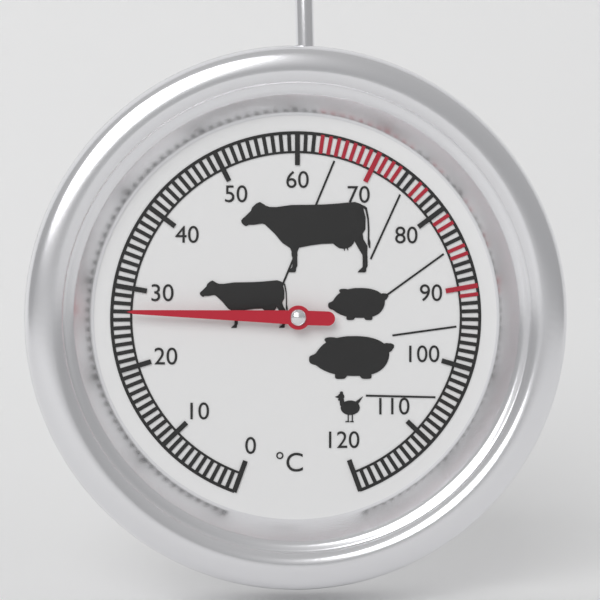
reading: 27 °C
